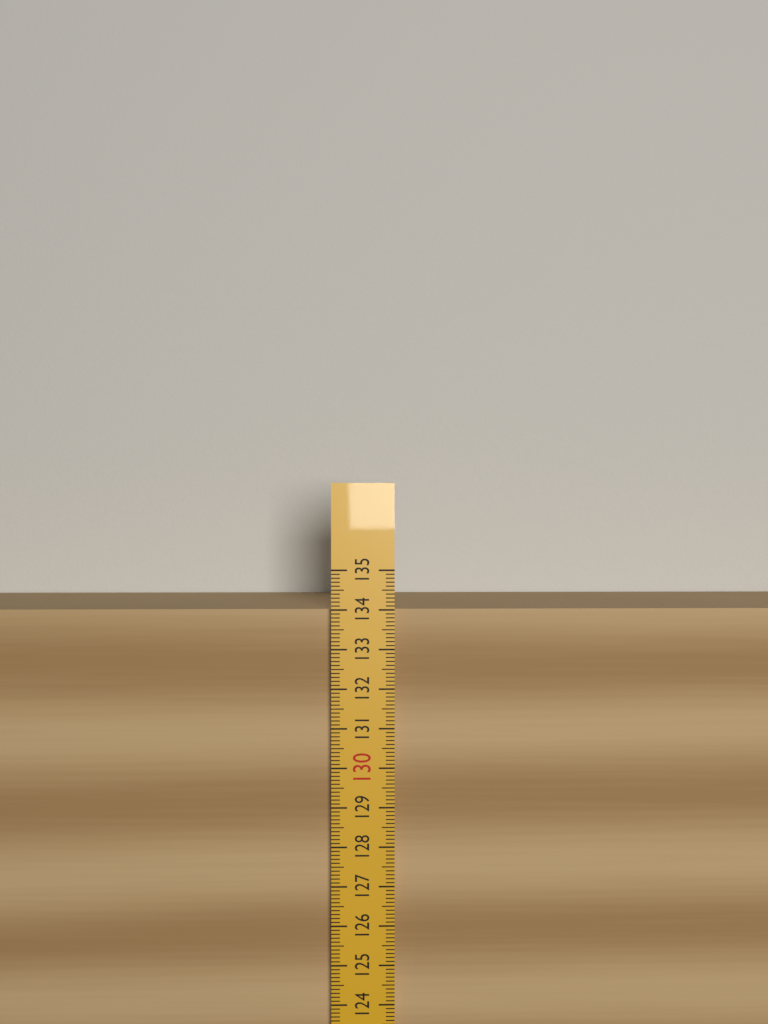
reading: 134.0 (no unit)
